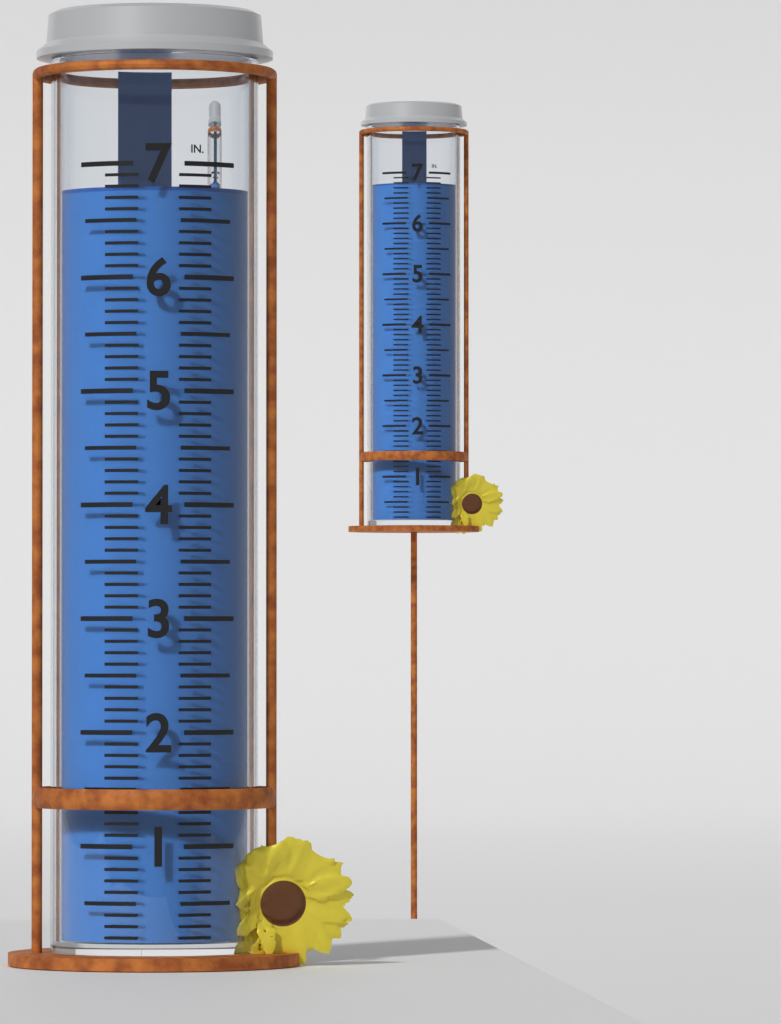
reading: 6.8 in
